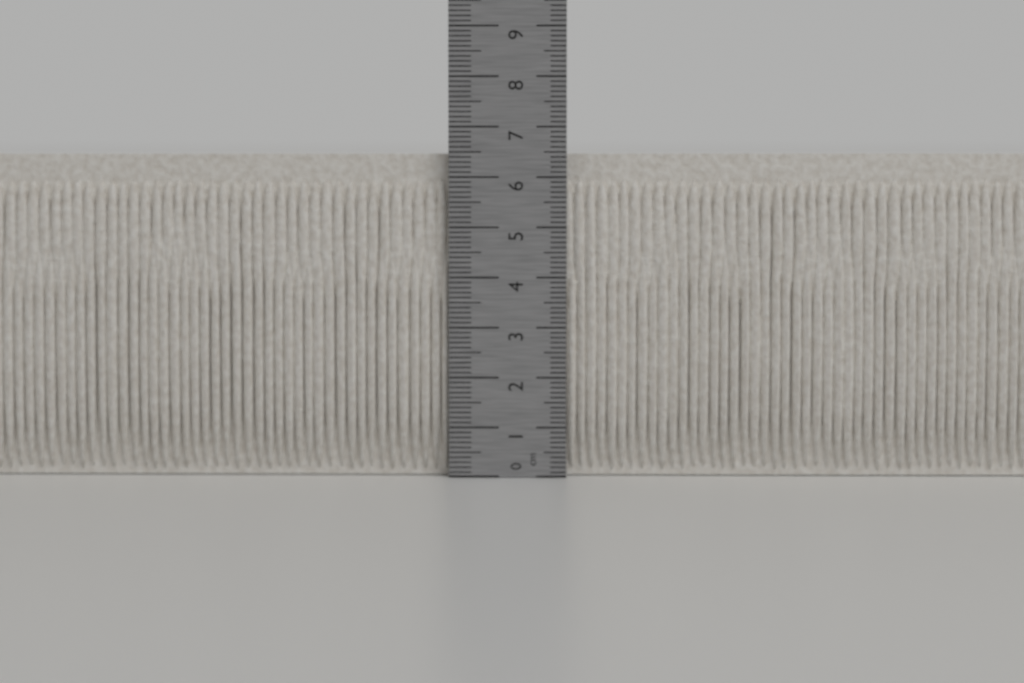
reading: 6.5 cm
